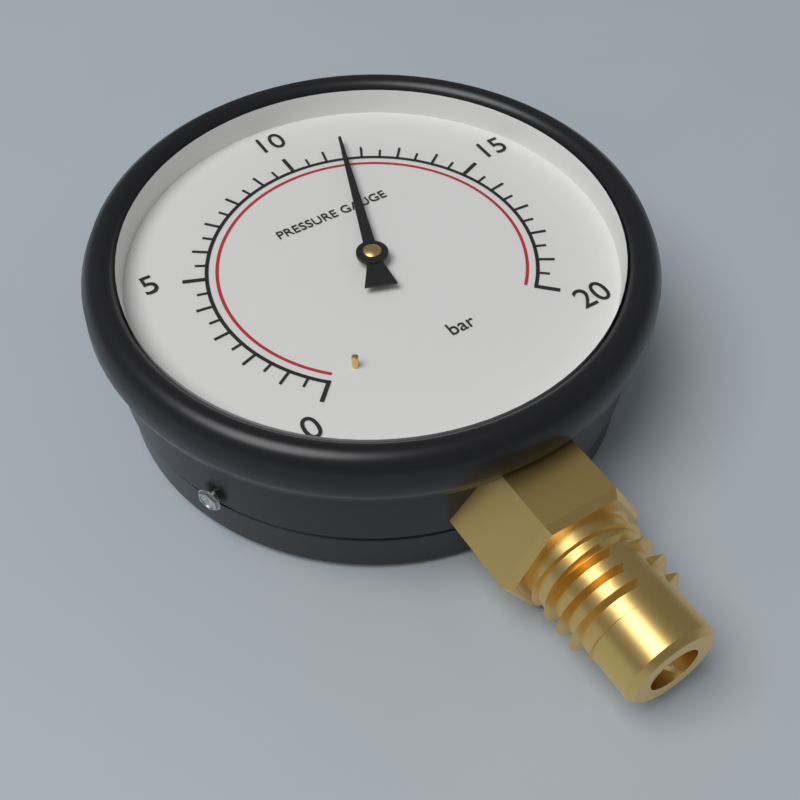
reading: 11.5 bar
